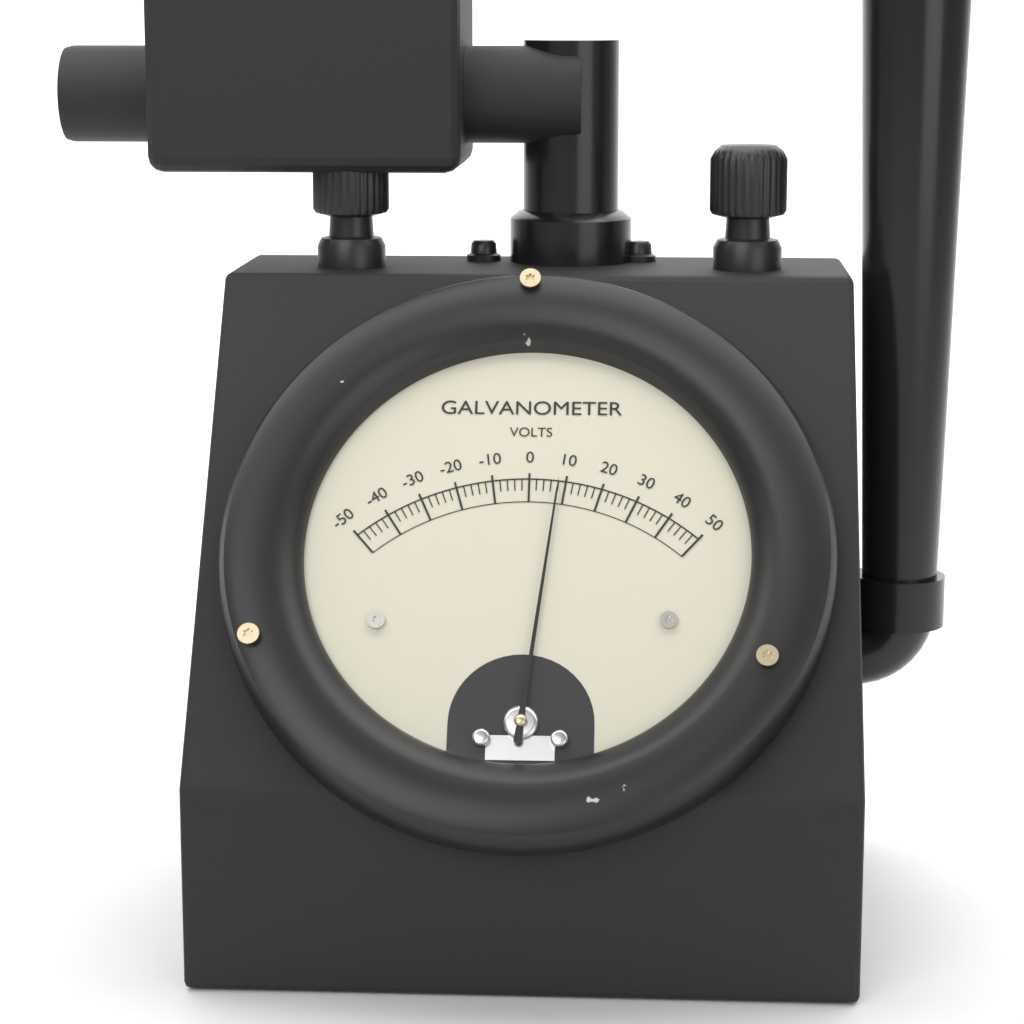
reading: 8 V
